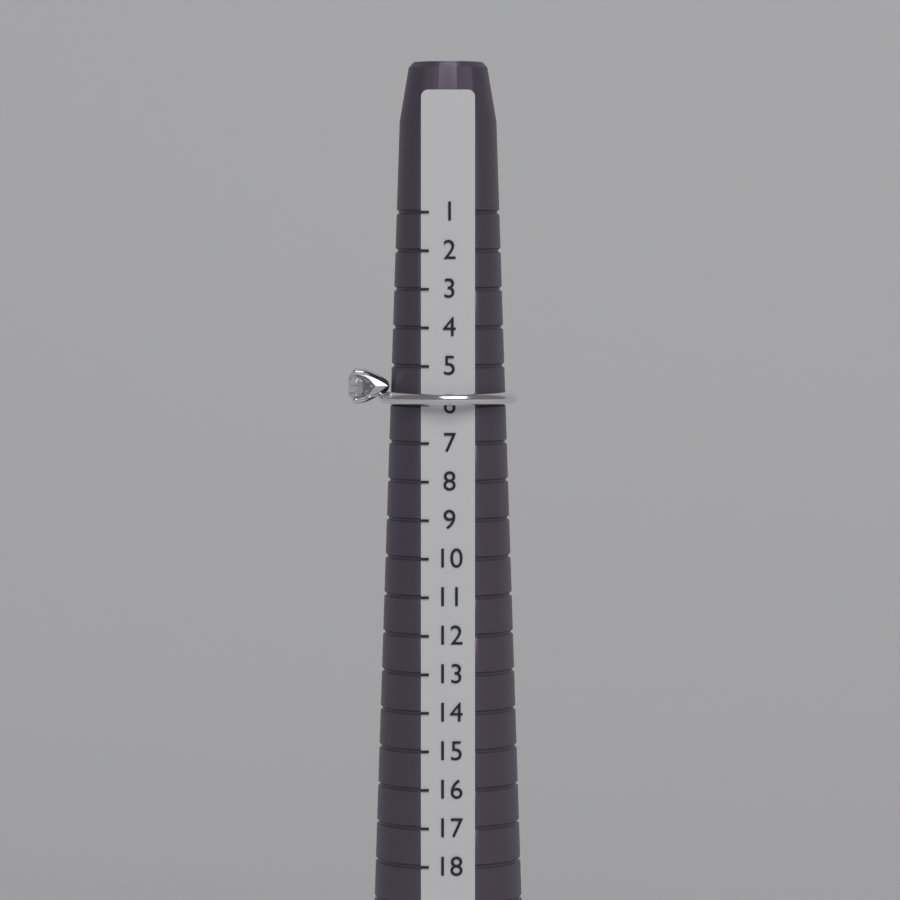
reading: 6 (no unit)
